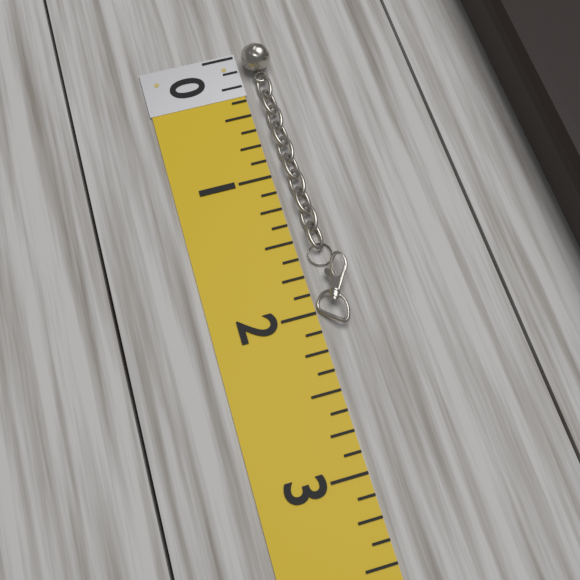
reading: 2.125 (no unit)
